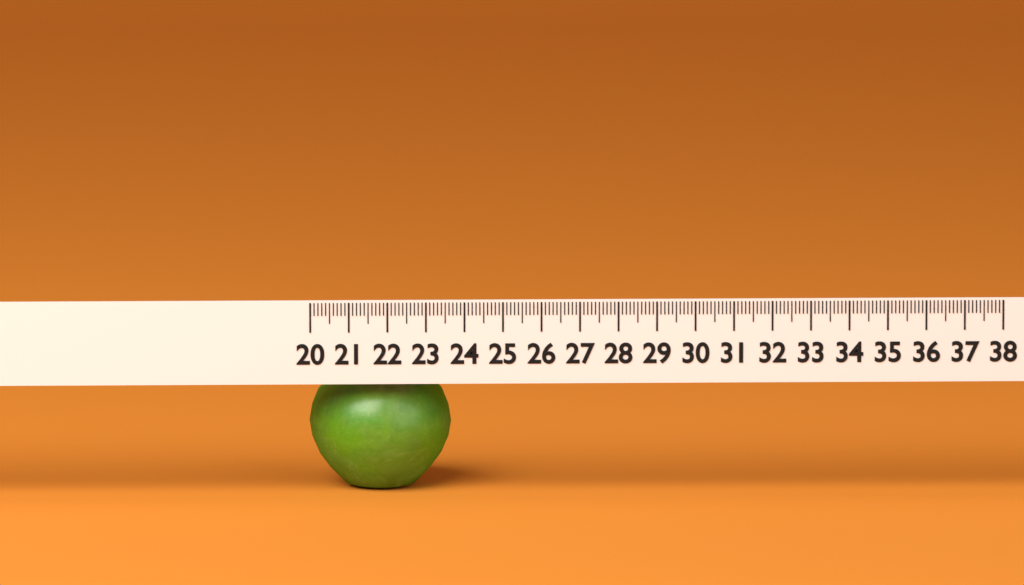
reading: 23.7 (no unit)
